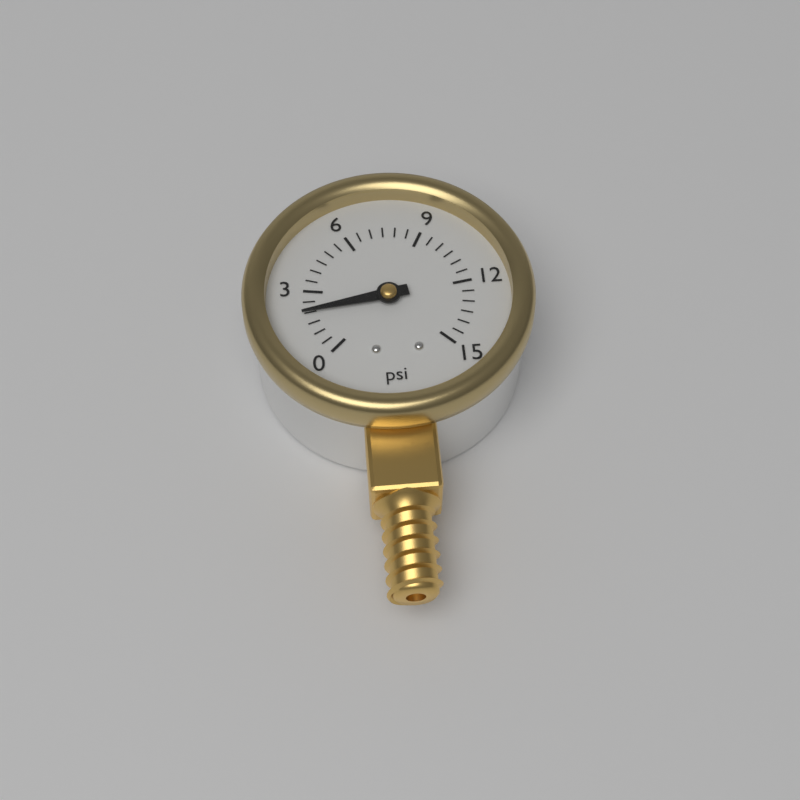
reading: 2.0 psi
